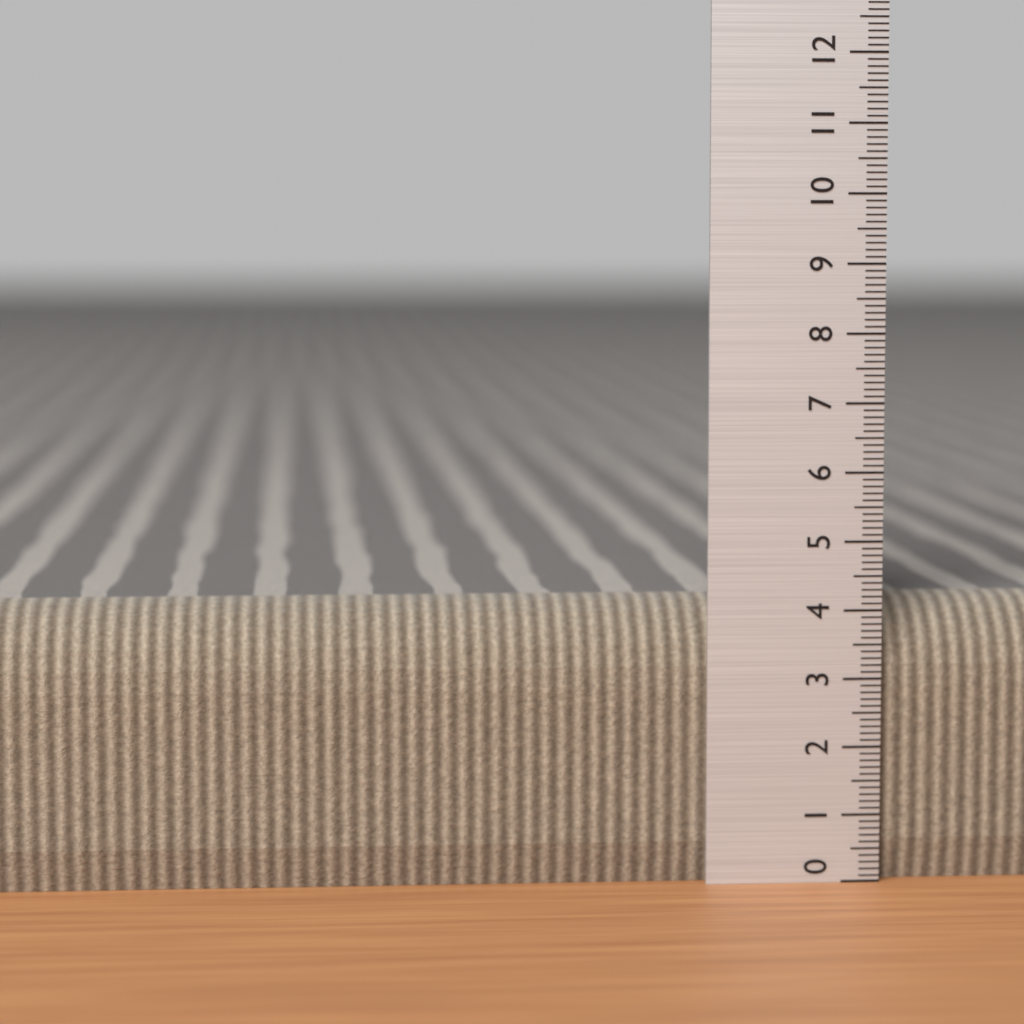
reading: 4.1 (no unit)
